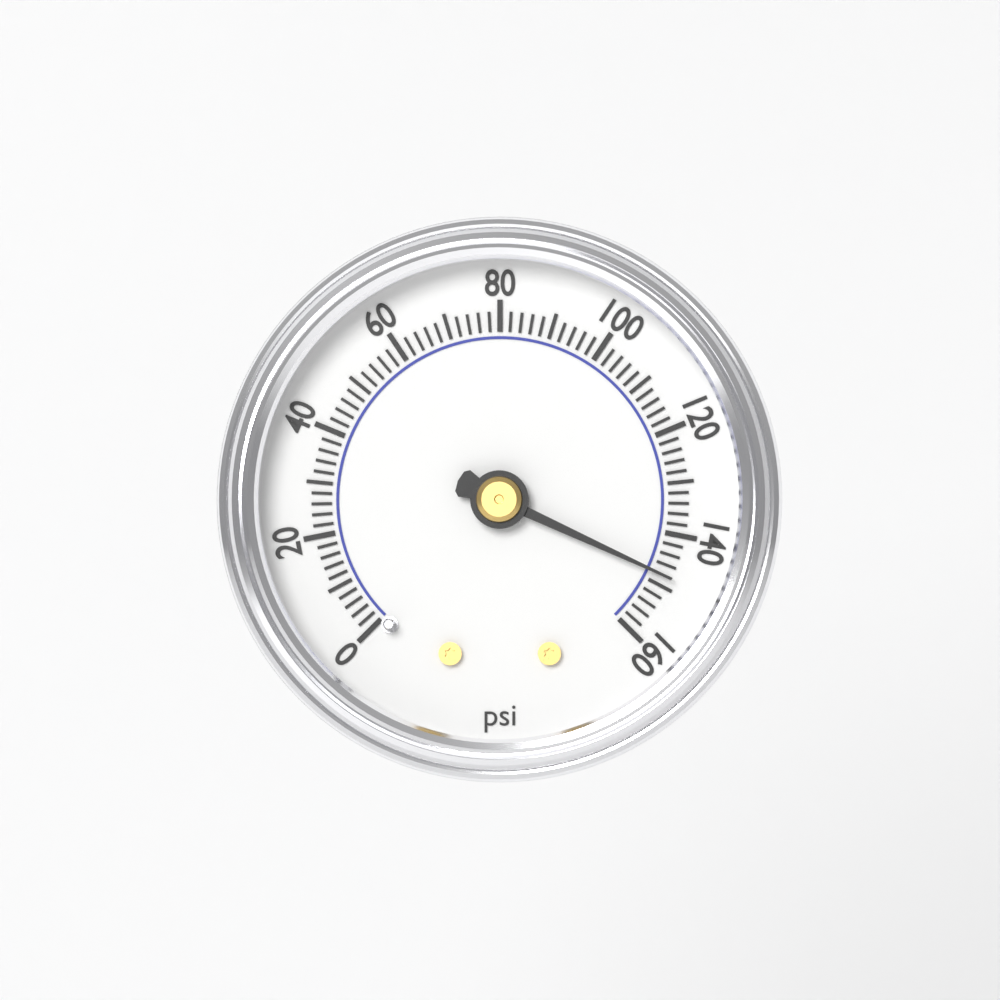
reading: 148 psi
